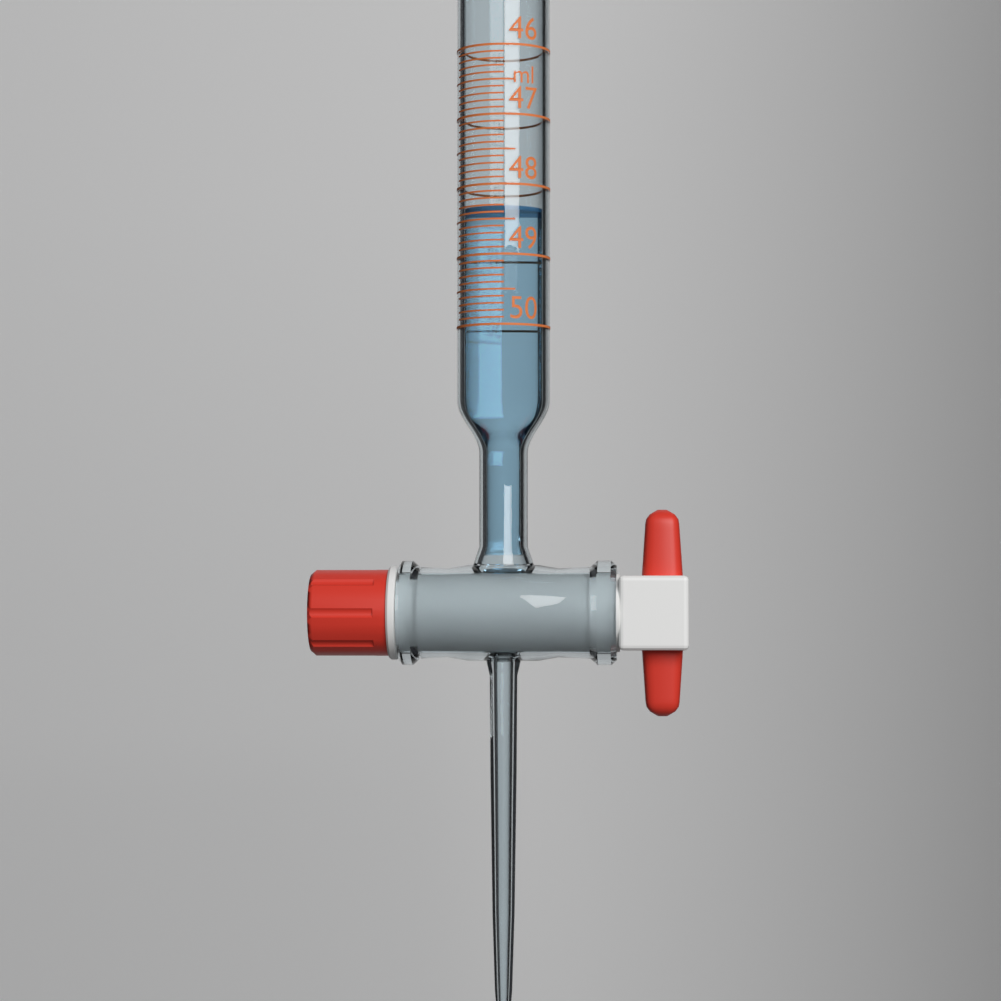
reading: 48.3 ml
